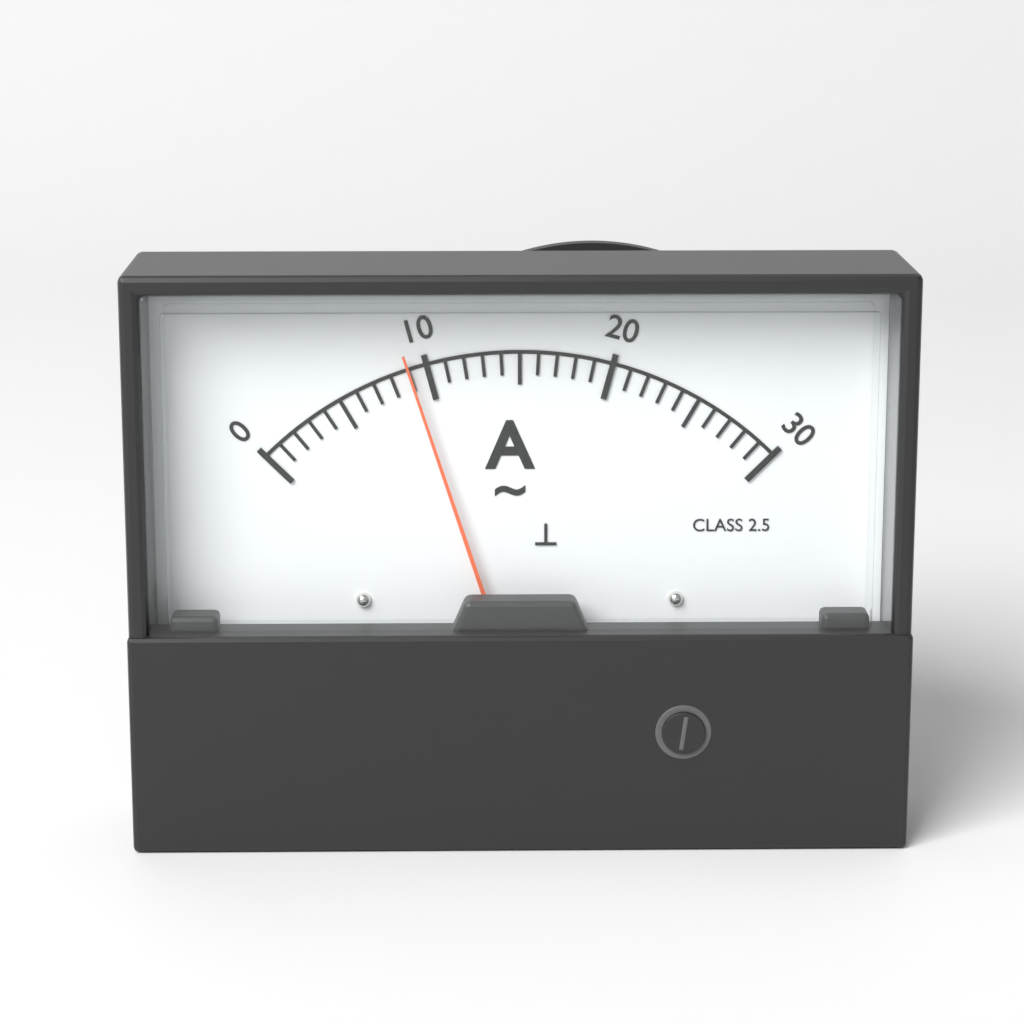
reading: 9 A
